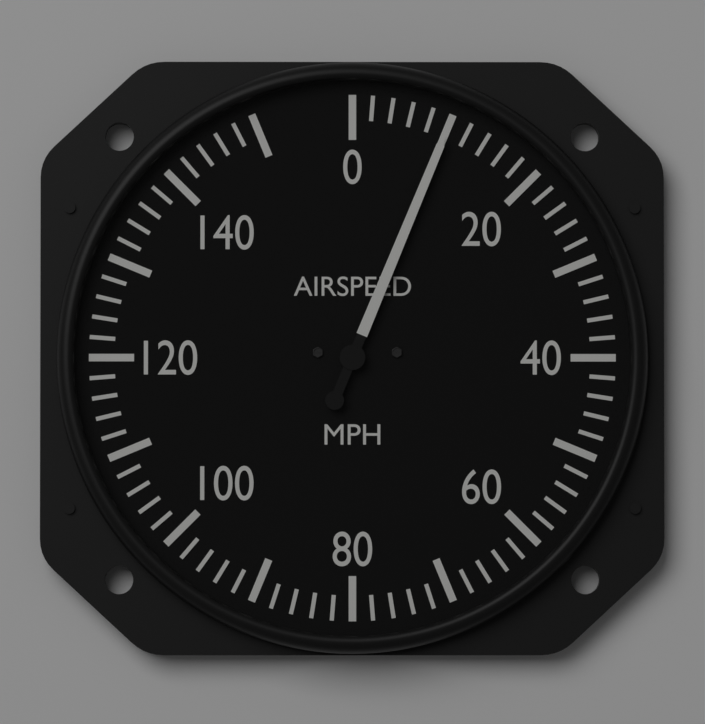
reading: 10 mph
